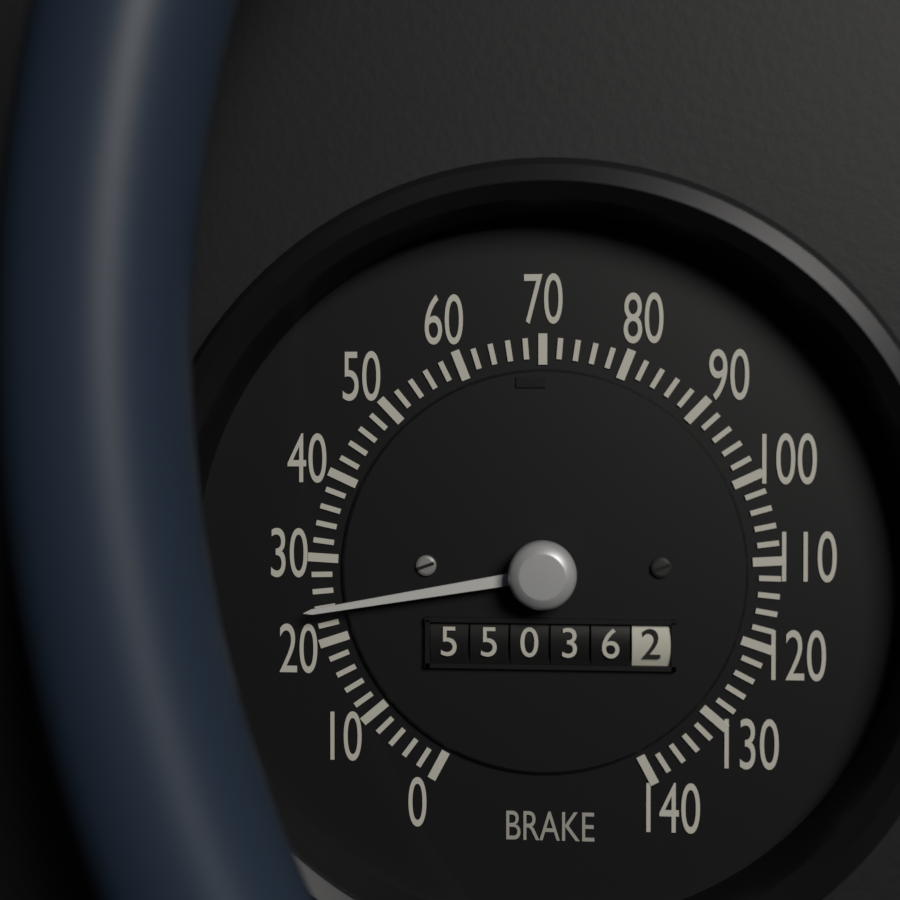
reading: 24 (no unit)
